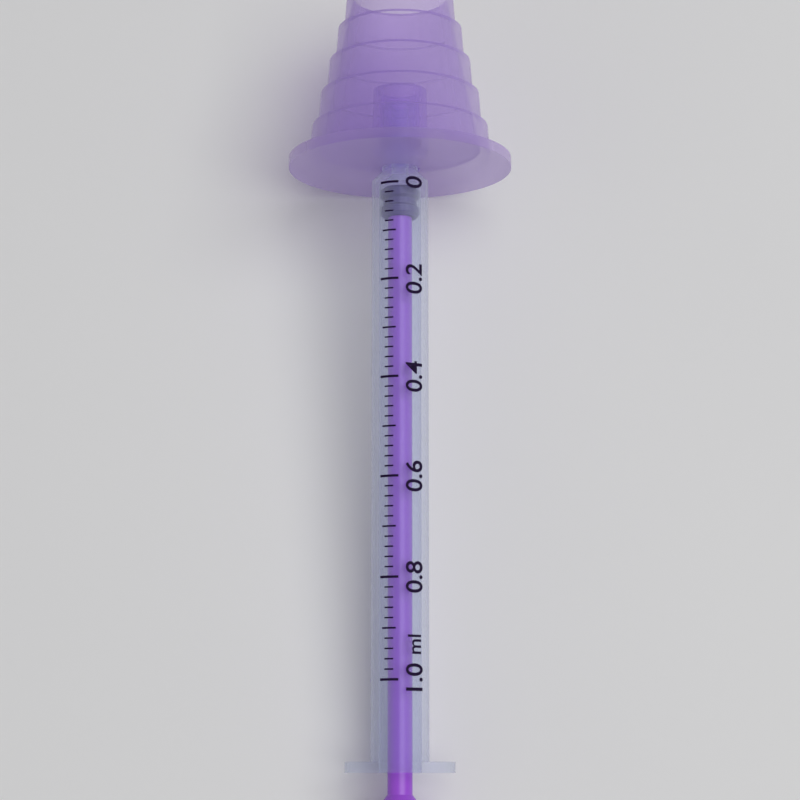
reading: 0.00 ml
